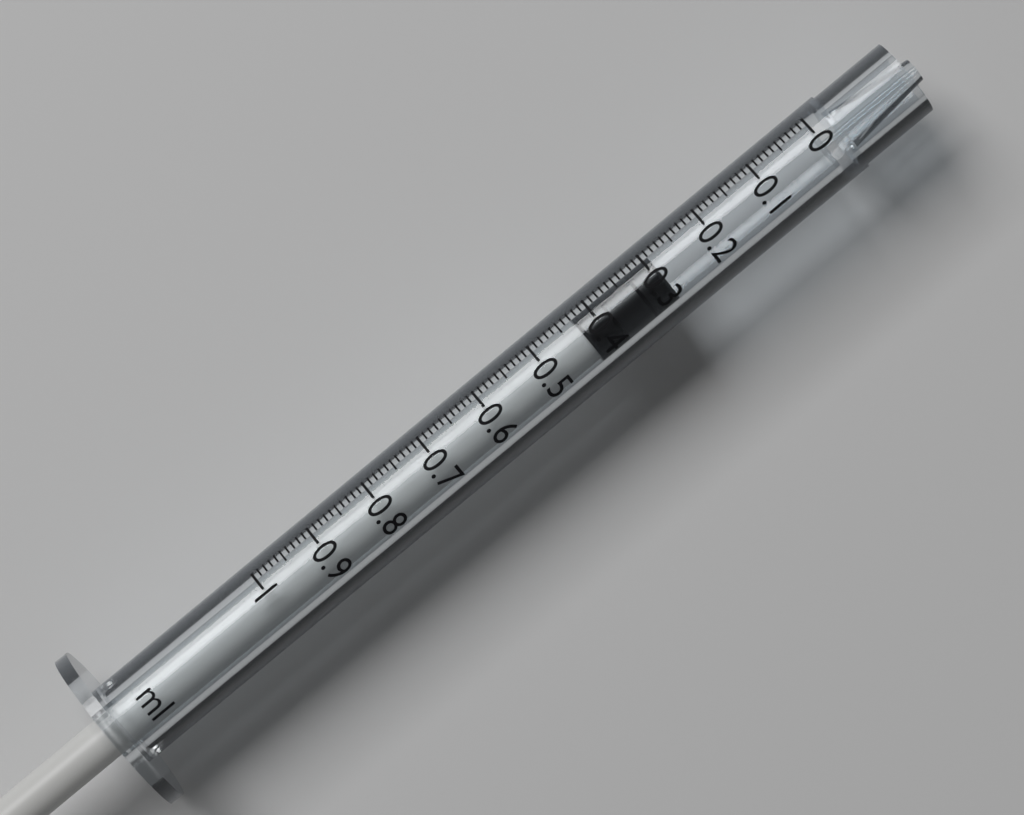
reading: 0.29 ml
